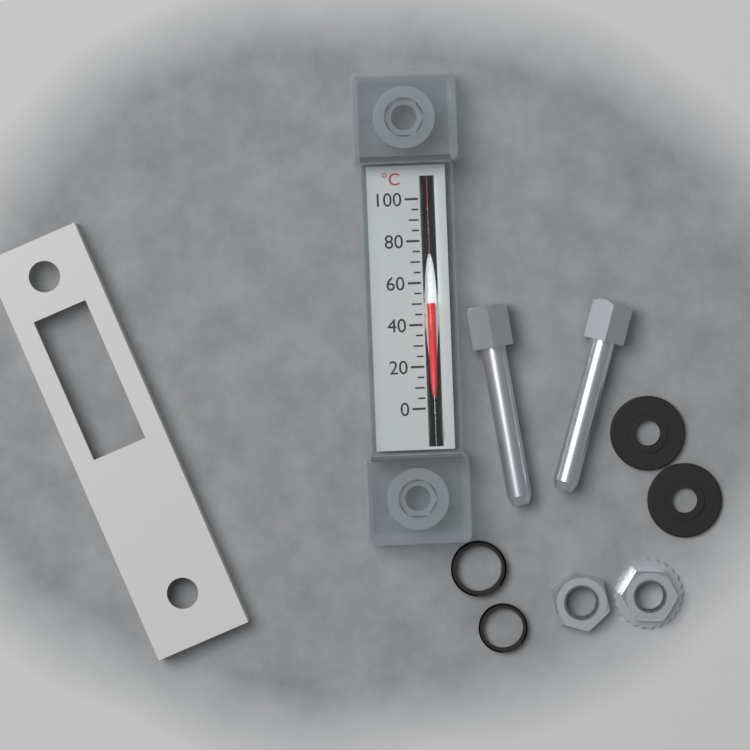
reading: 50 °C
